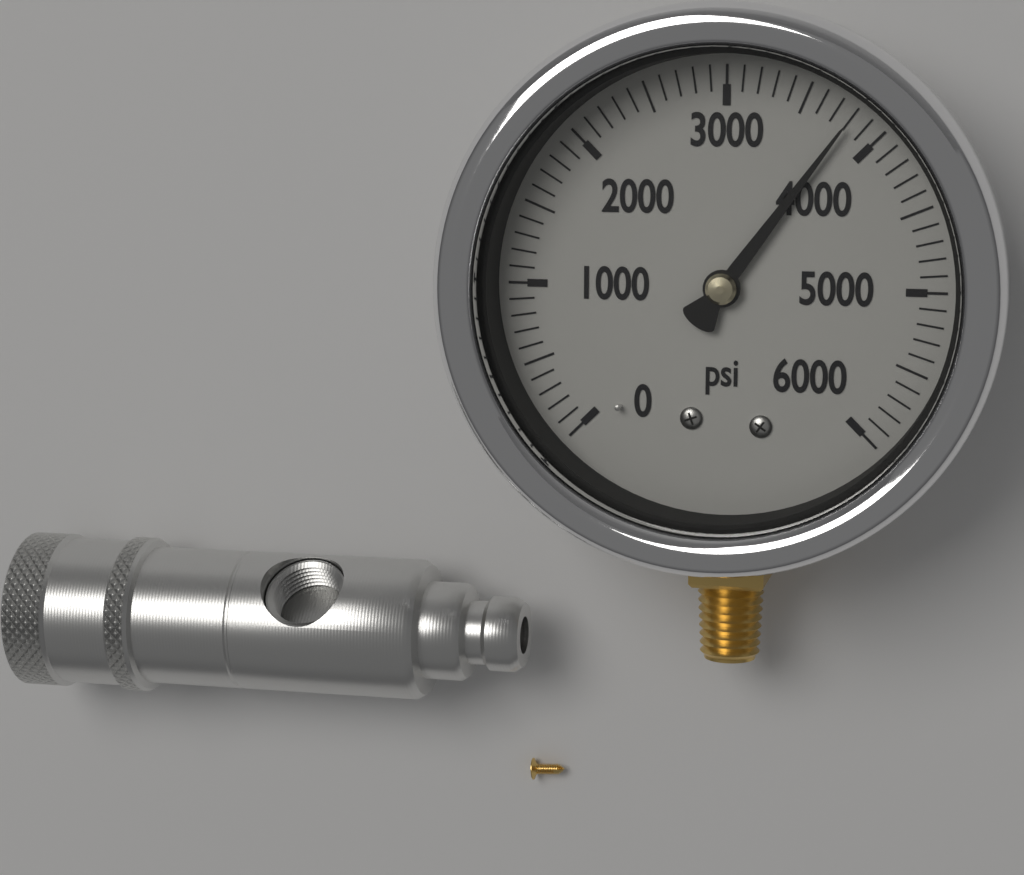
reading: 3800 psi
